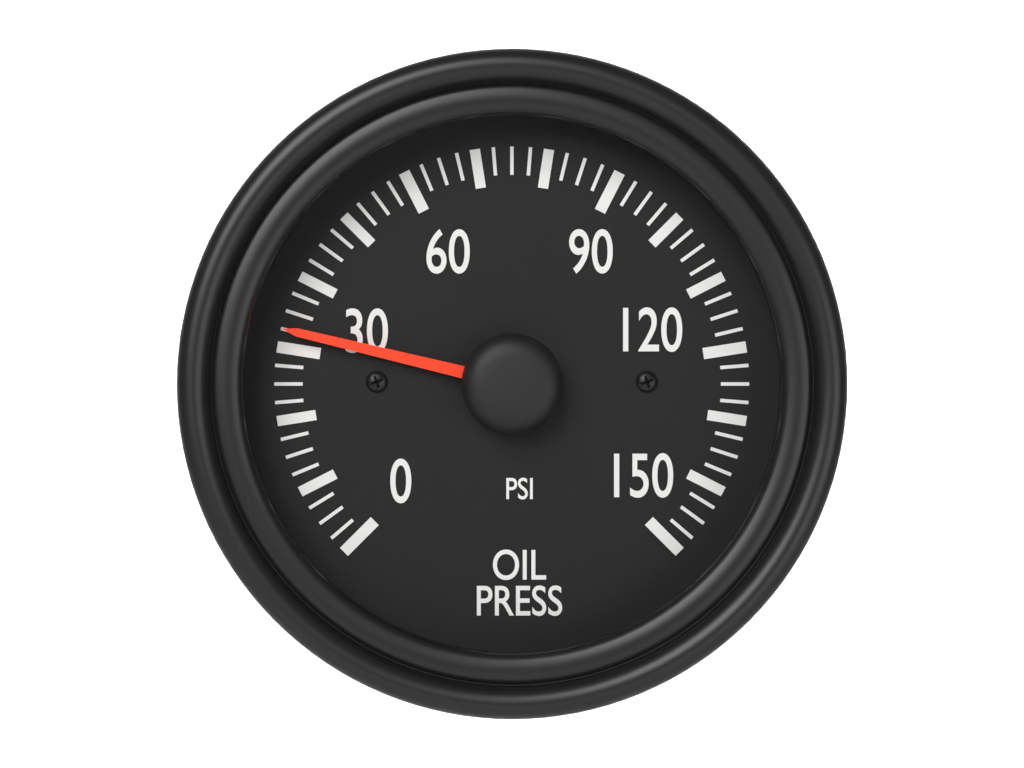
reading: 32.5 psi
